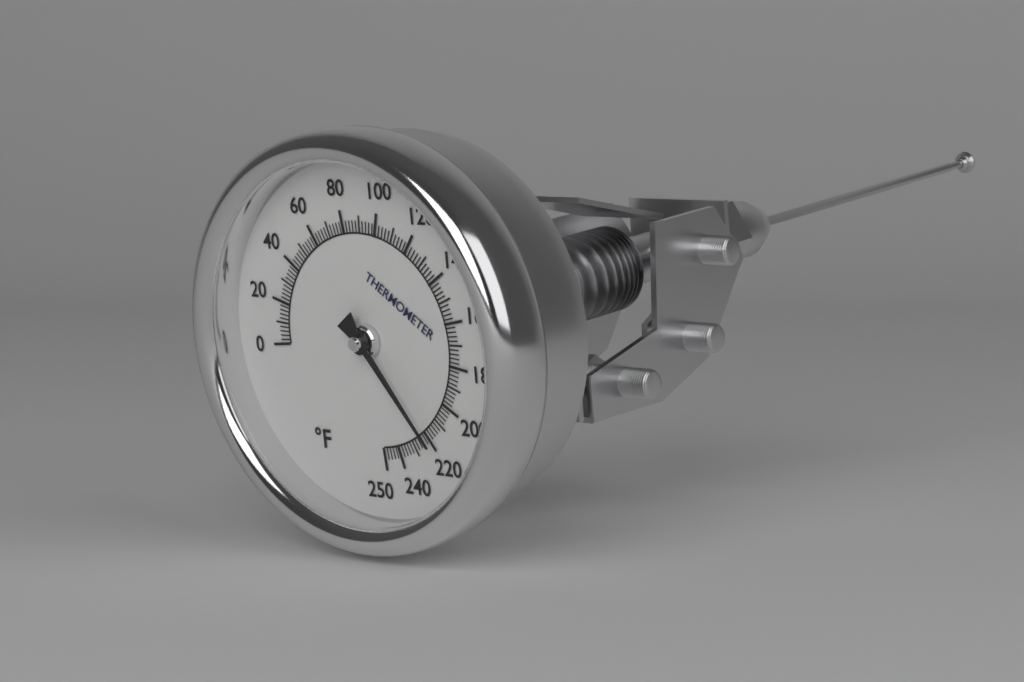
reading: 220 °F
